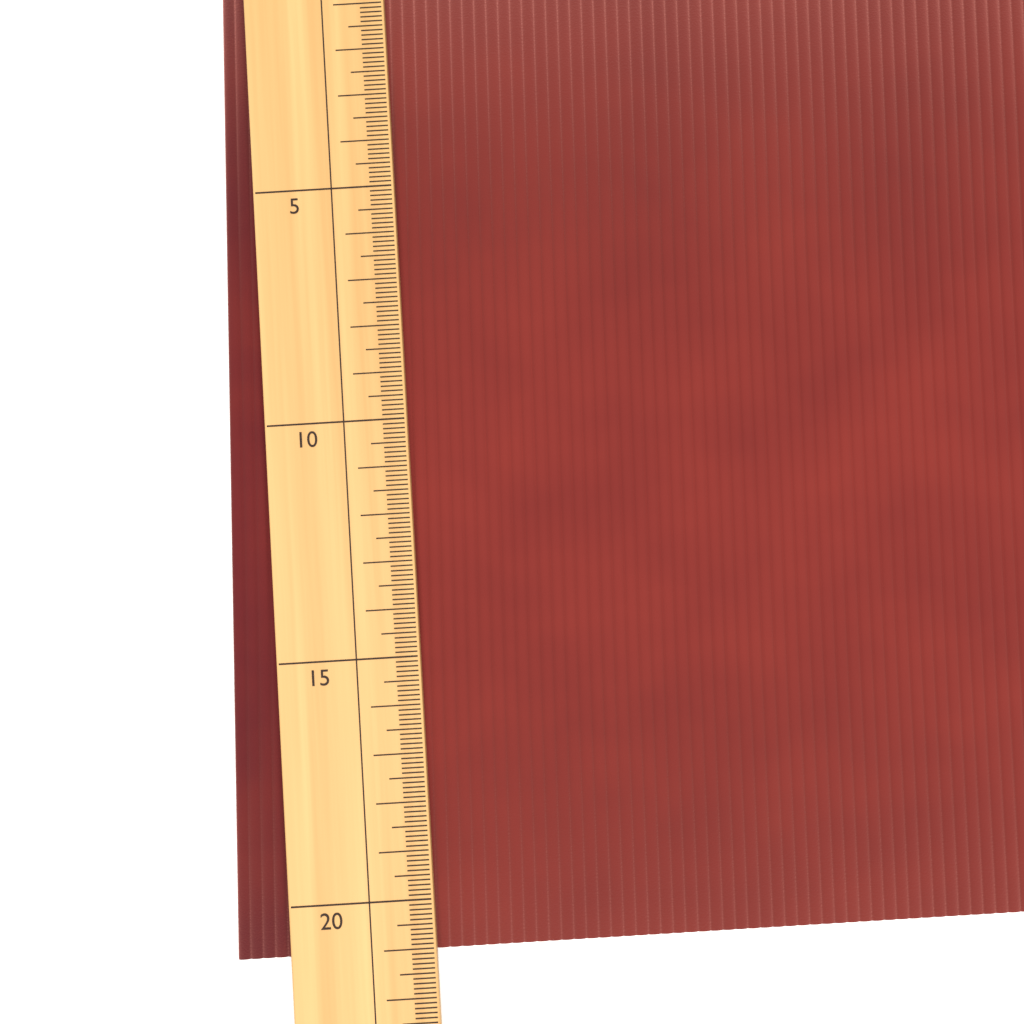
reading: 21.1 (no unit)
